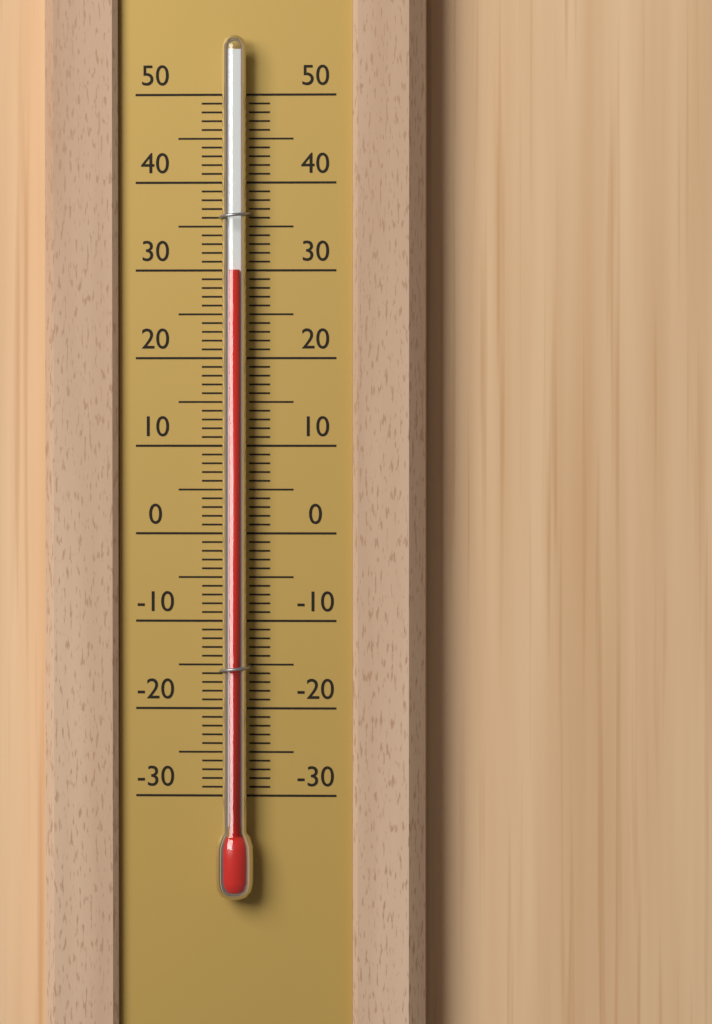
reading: 30 (no unit)
